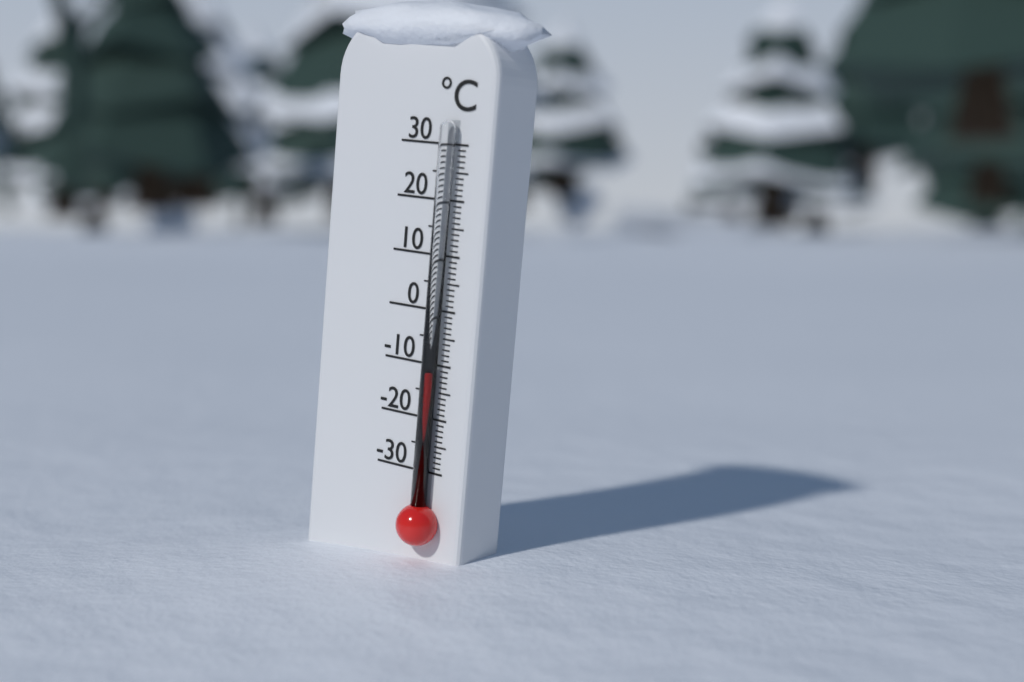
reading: -11 °C
